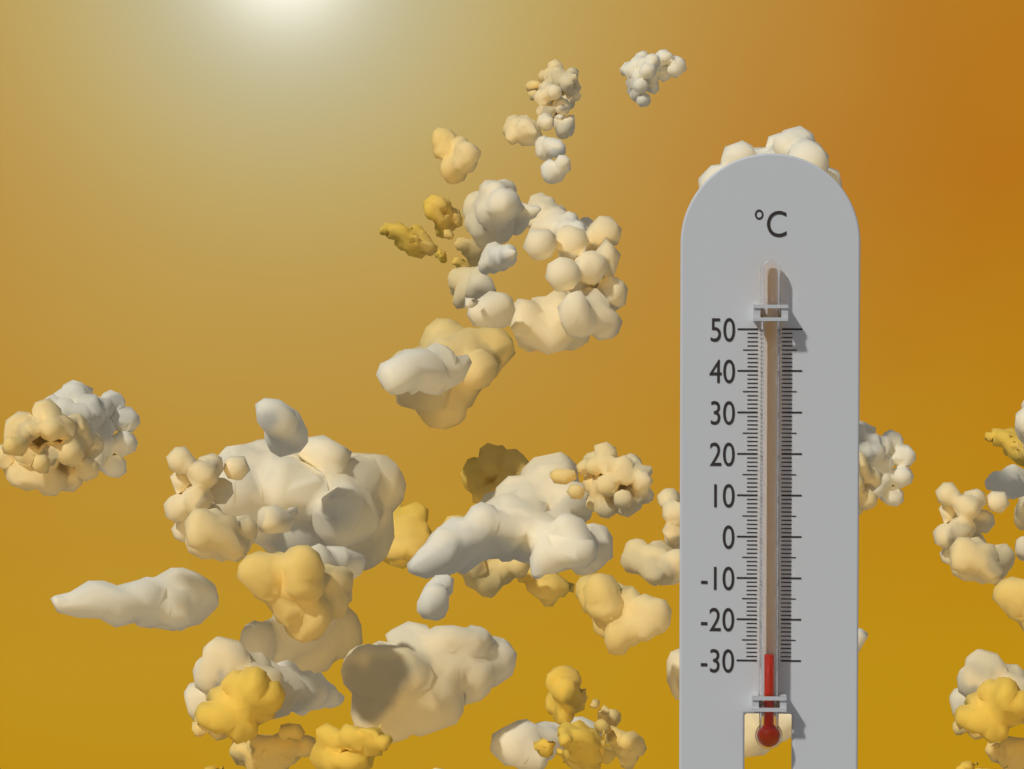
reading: -28 °C
